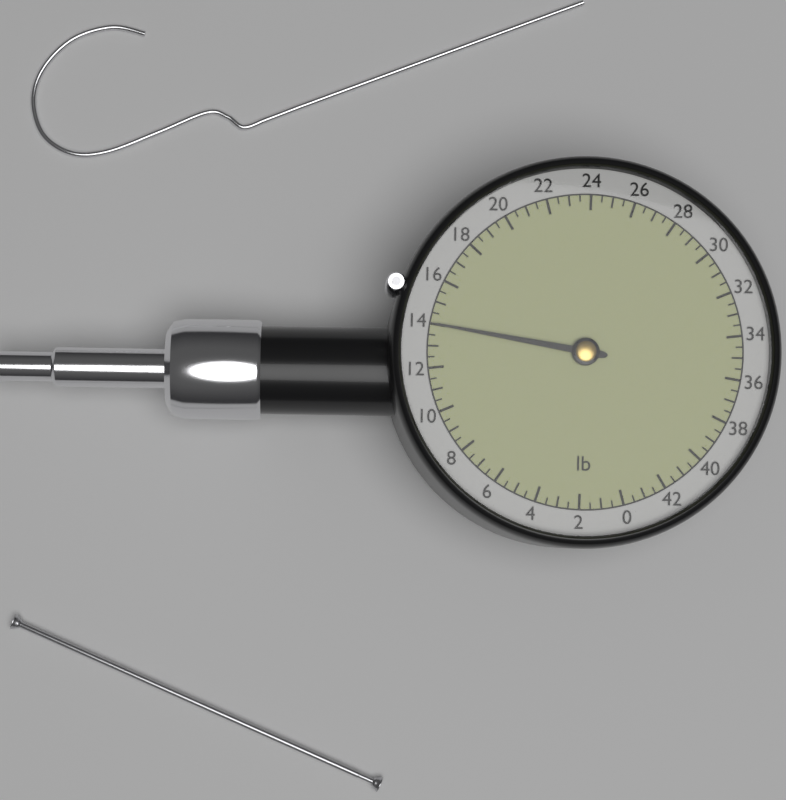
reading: 14.0 lb
